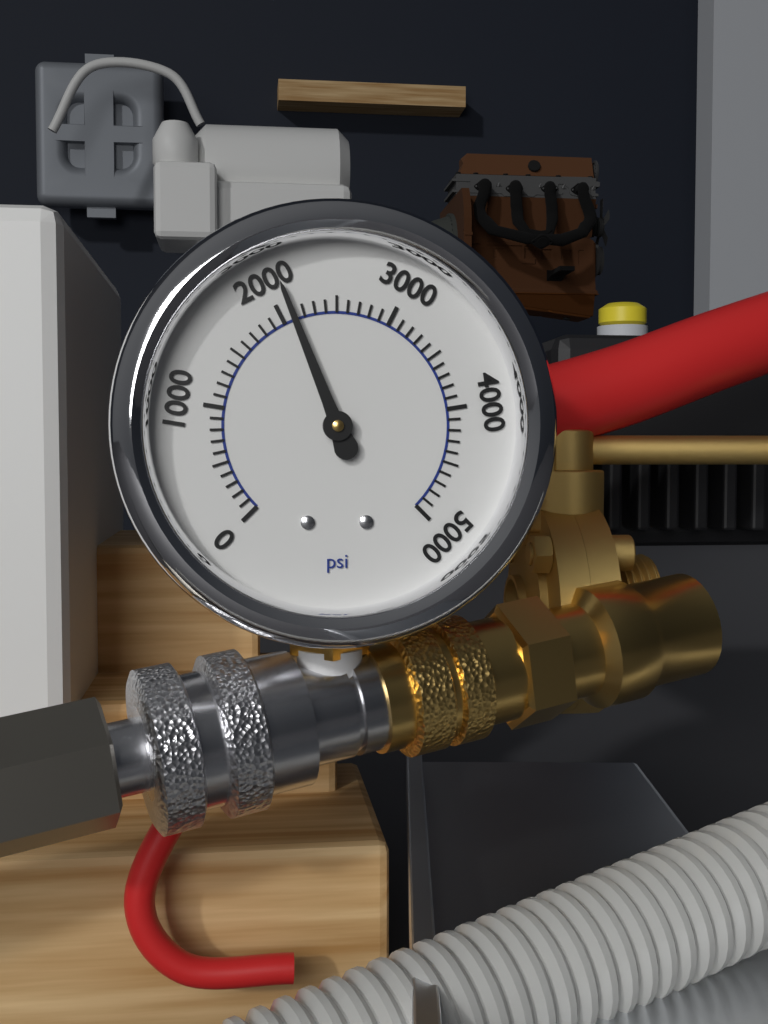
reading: 2100 psi
